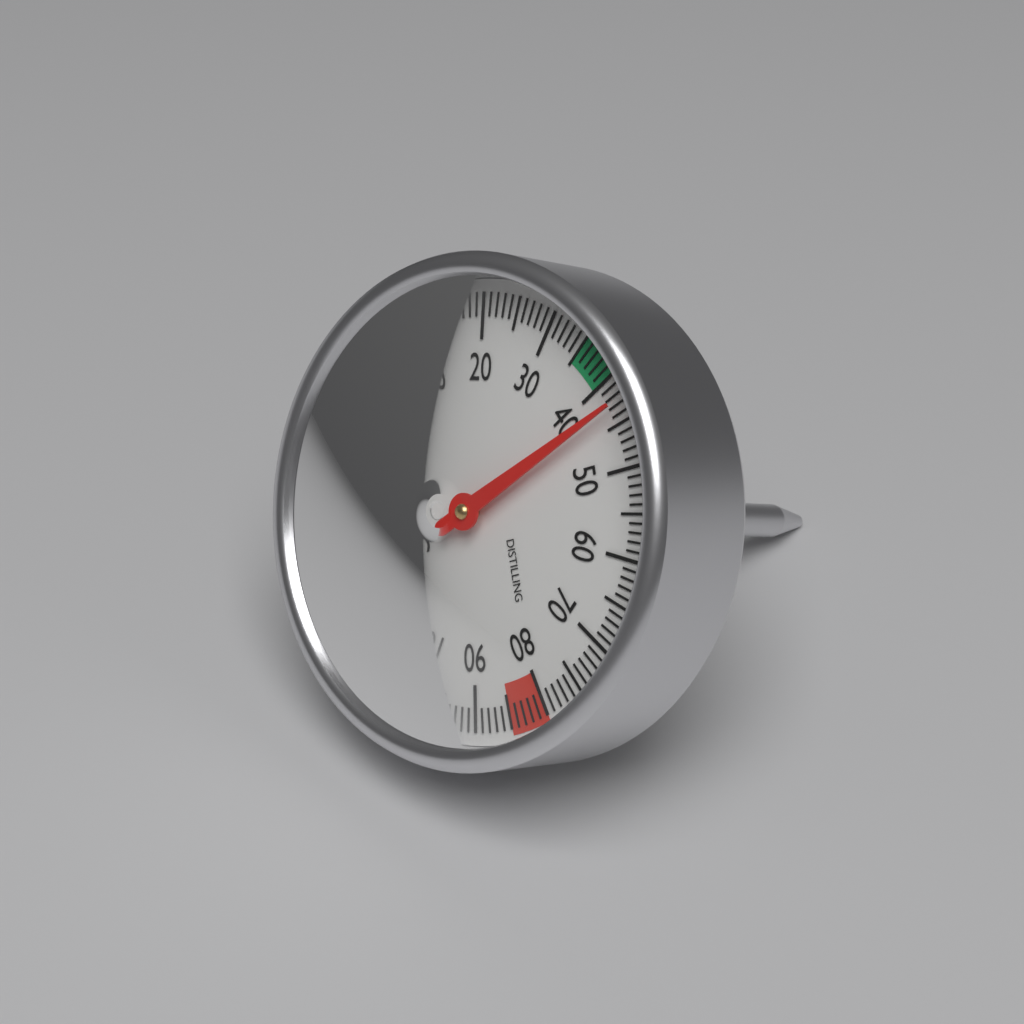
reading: 43 °C
